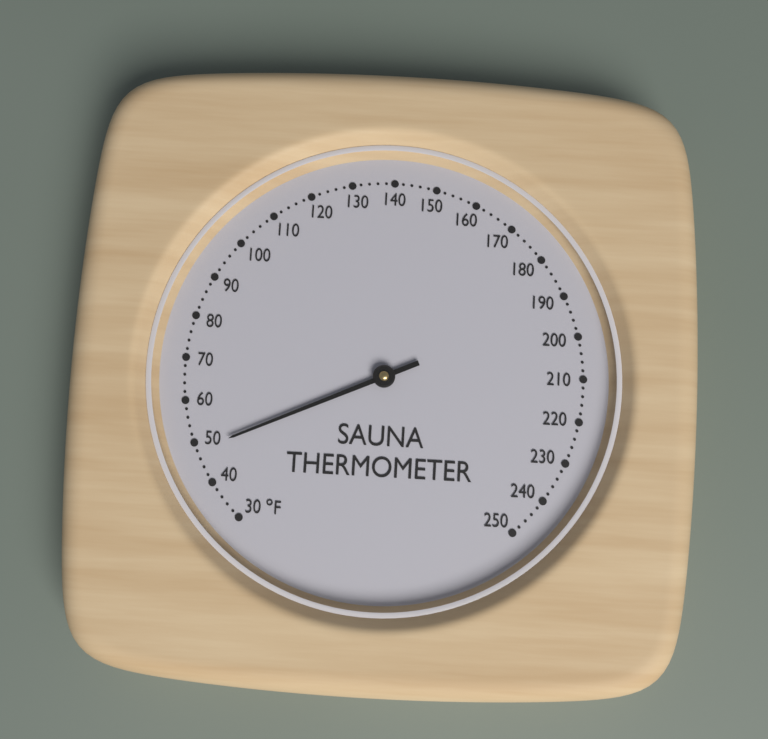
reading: 48 °F
